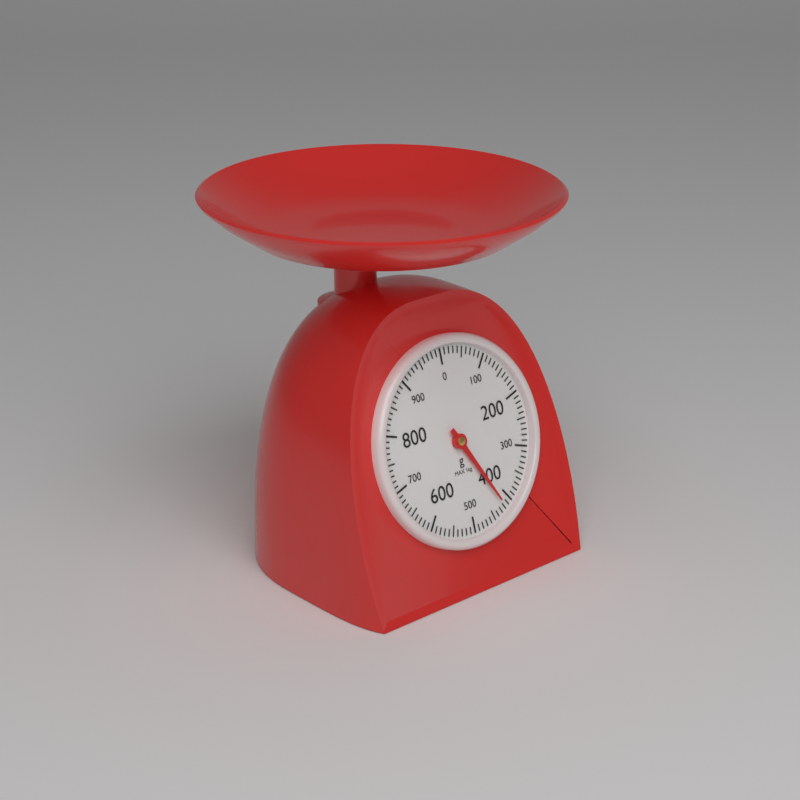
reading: 420 g
